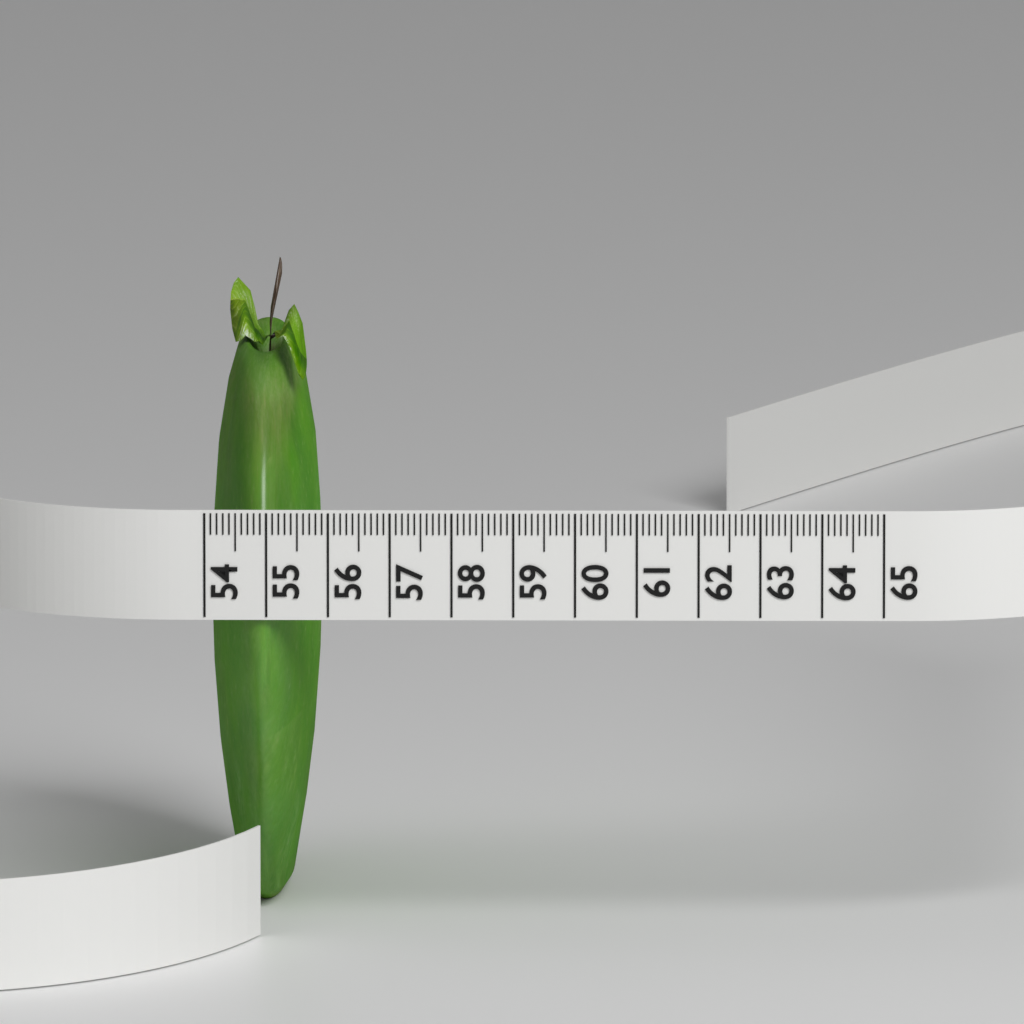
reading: 55.8 (no unit)
